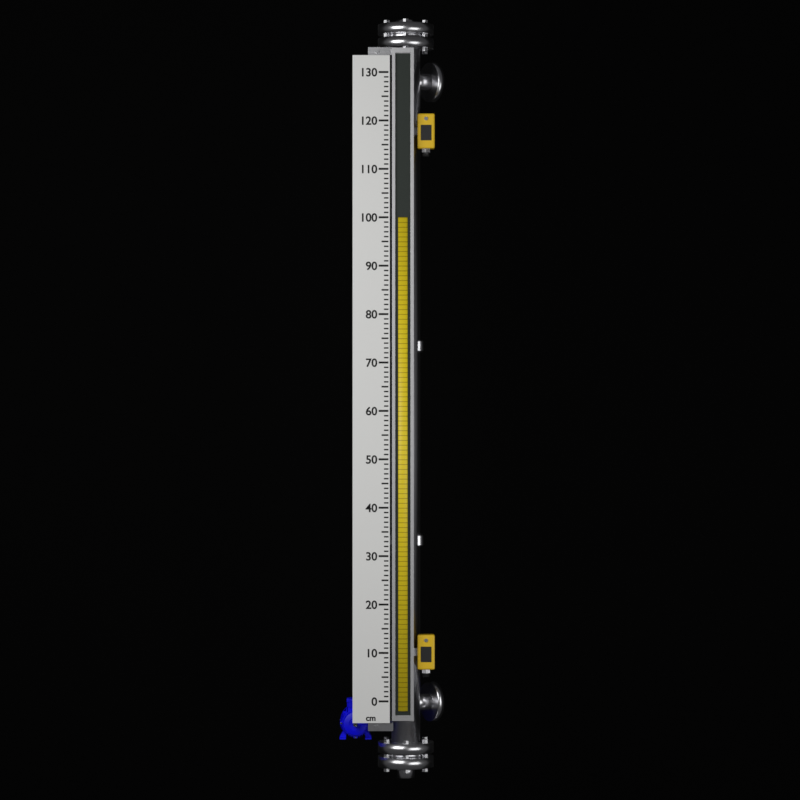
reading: 100 cm
